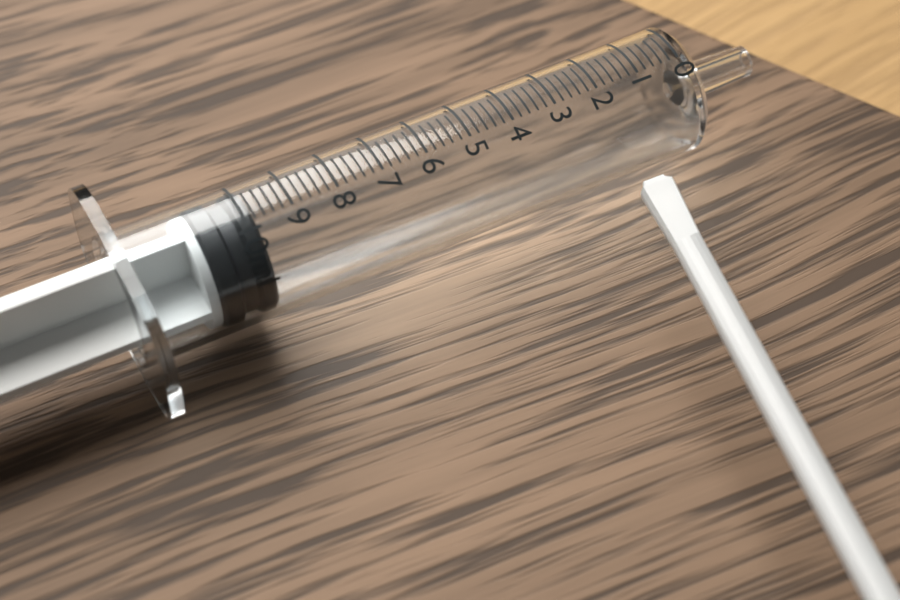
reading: 9.8 ml
